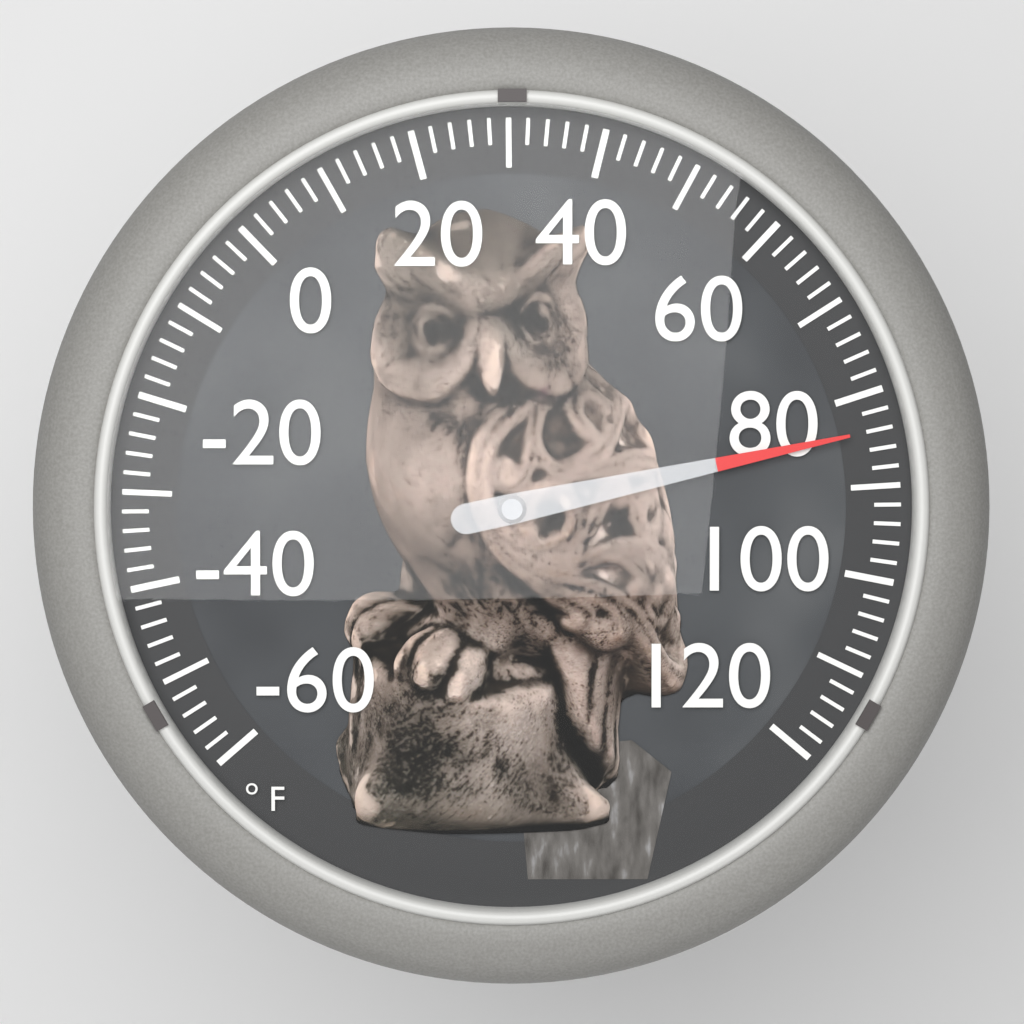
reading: 84 °F
